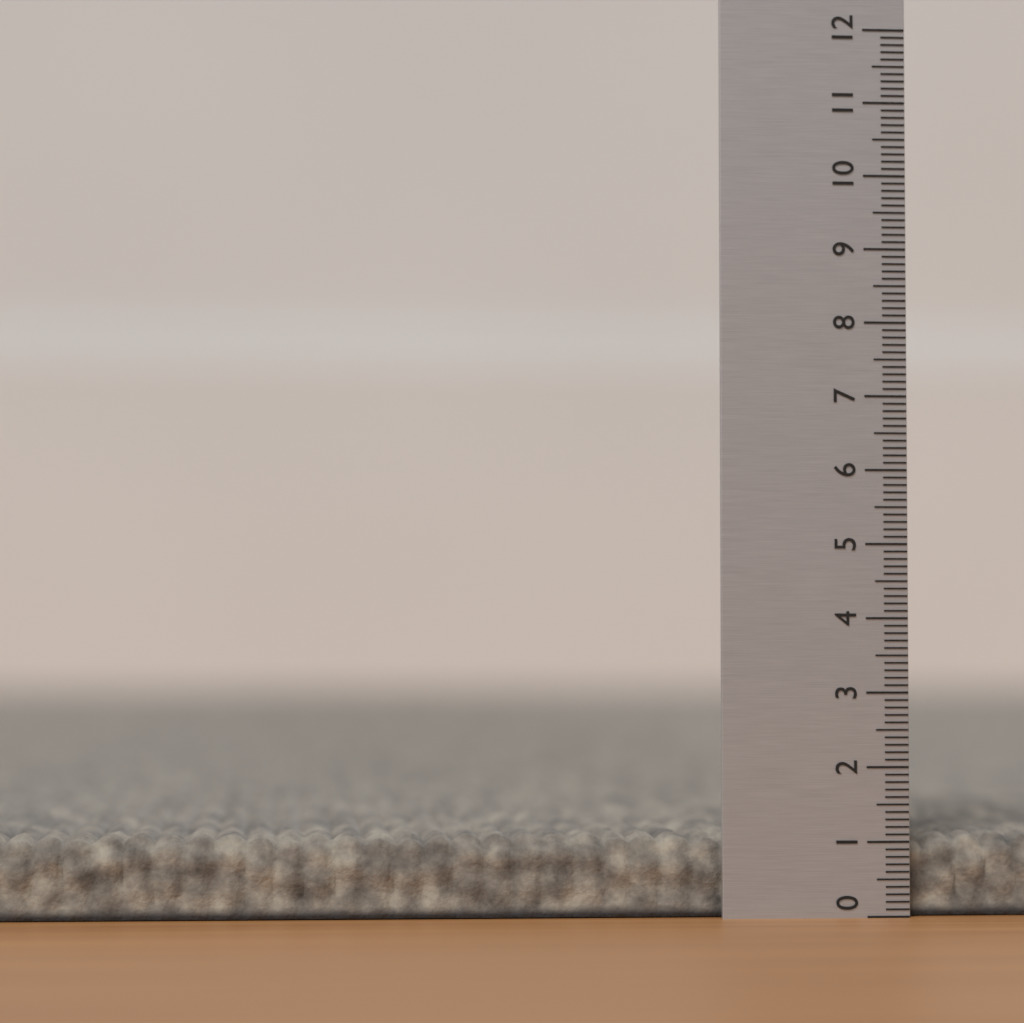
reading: 1.1 (no unit)
